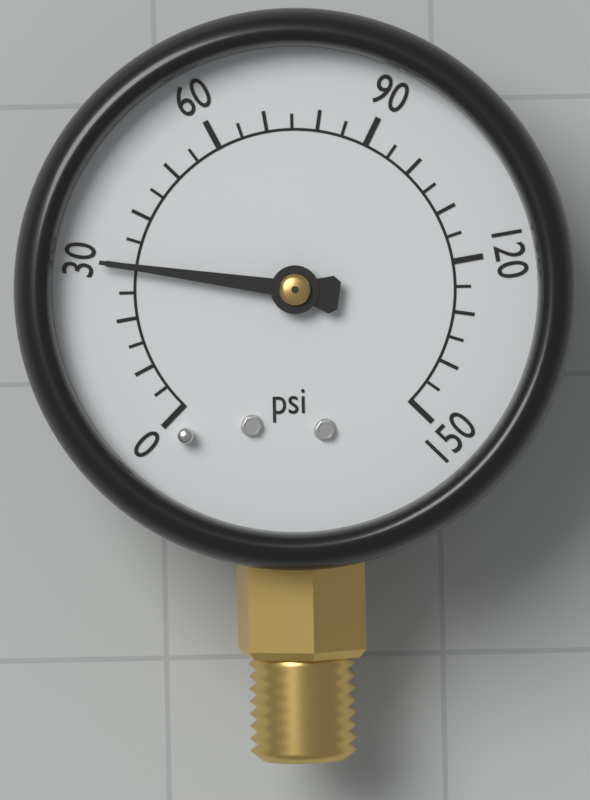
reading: 30 psi
